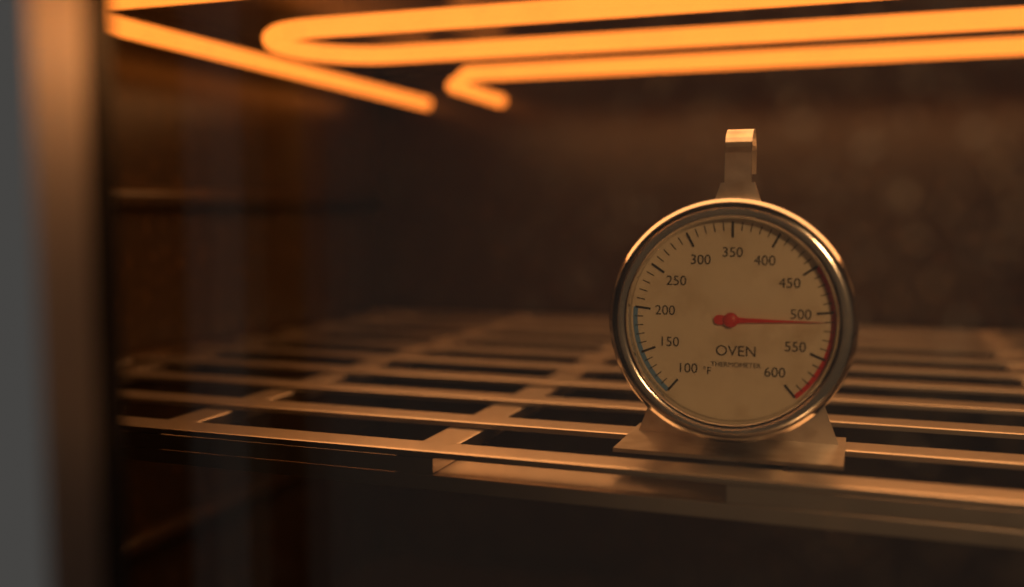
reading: 510 °F
